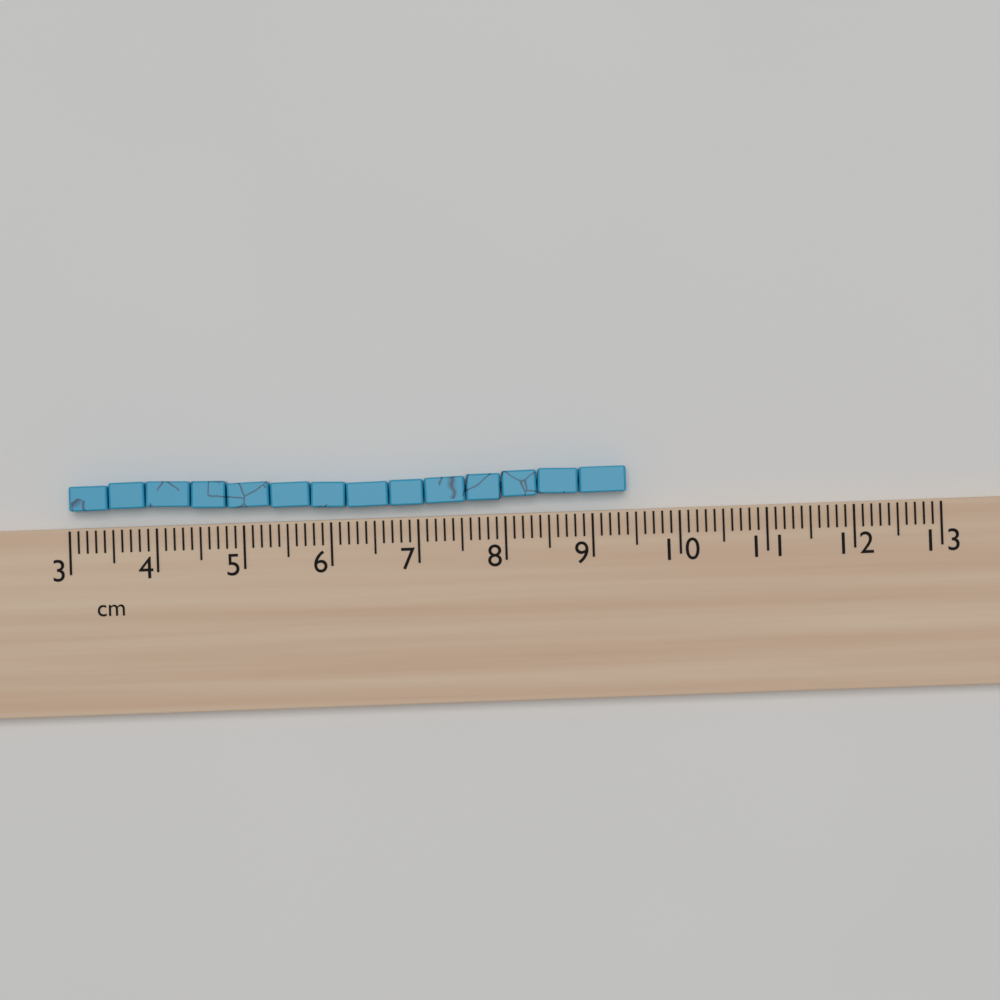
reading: 9.4 cm
